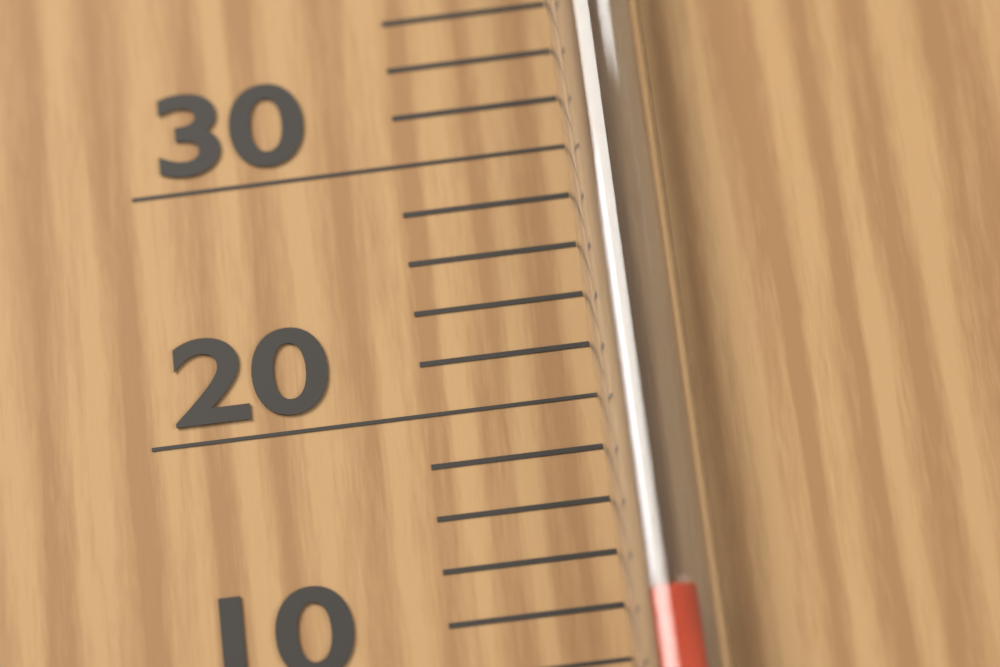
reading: 12 °C
